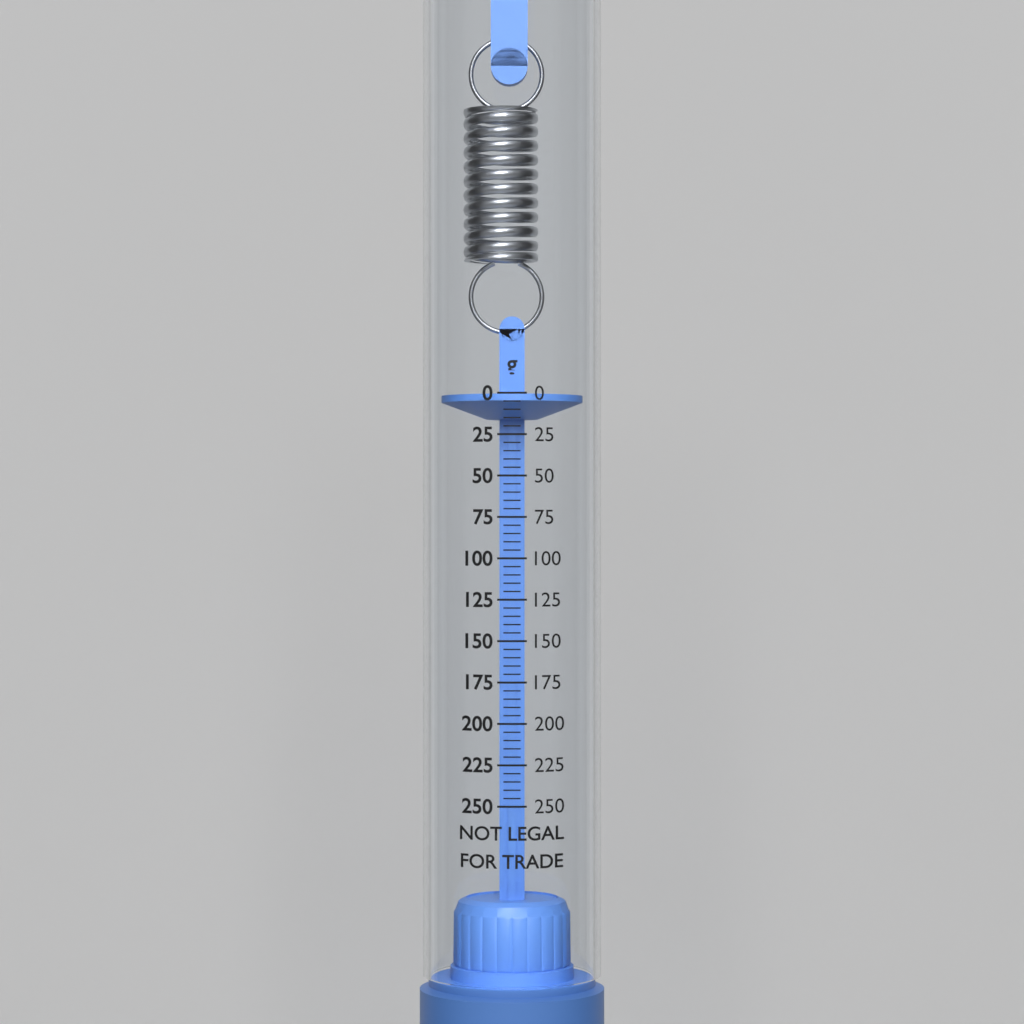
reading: 0 g
